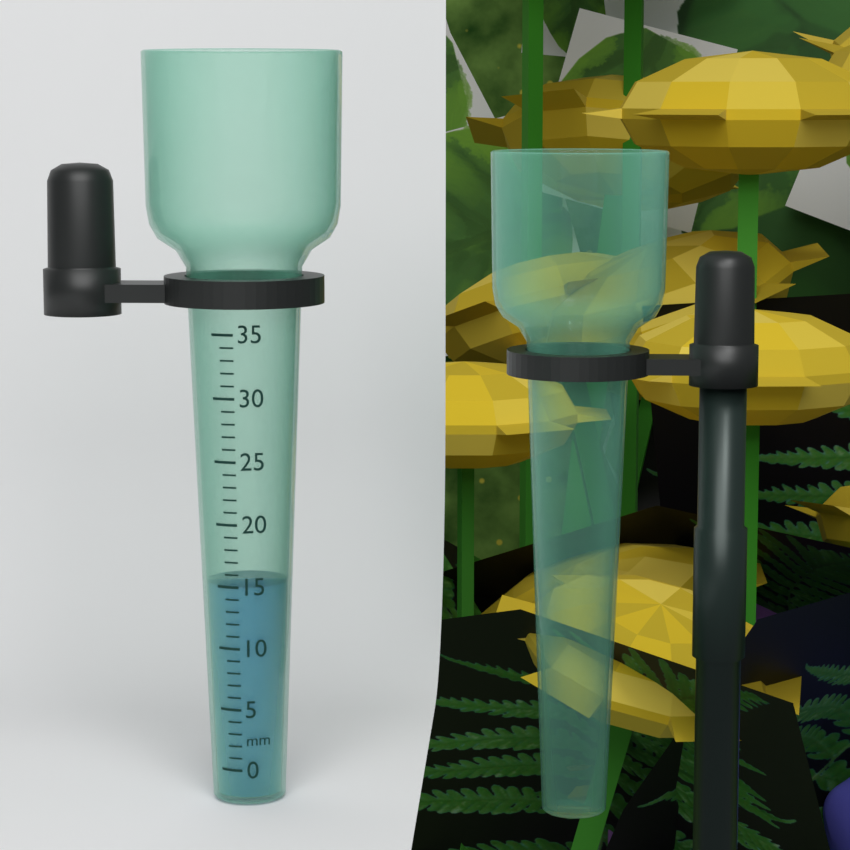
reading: 15 mm
